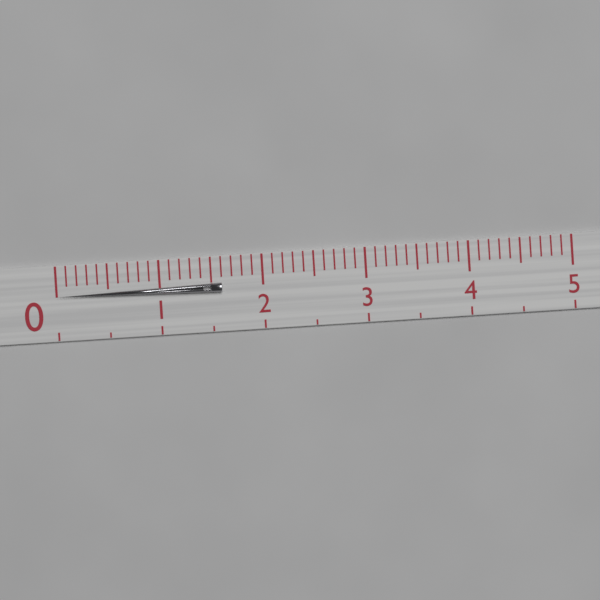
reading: 1.6 (no unit)
